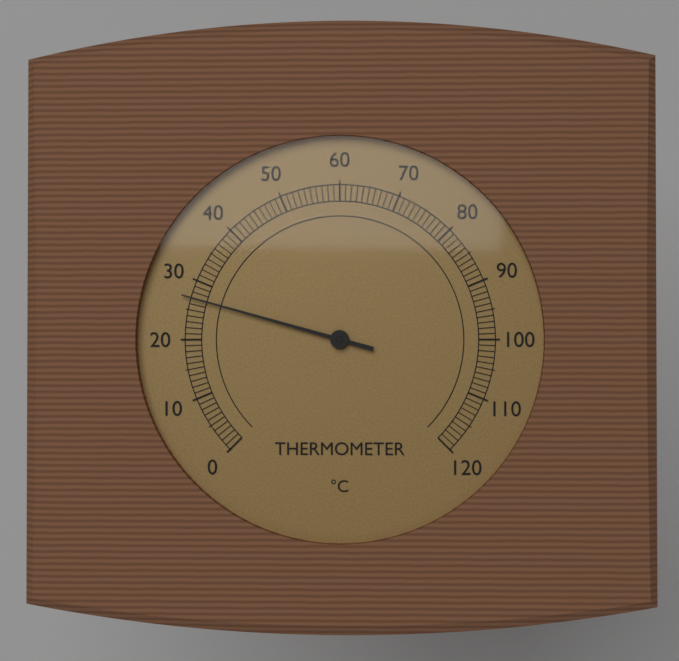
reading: 27 °C
